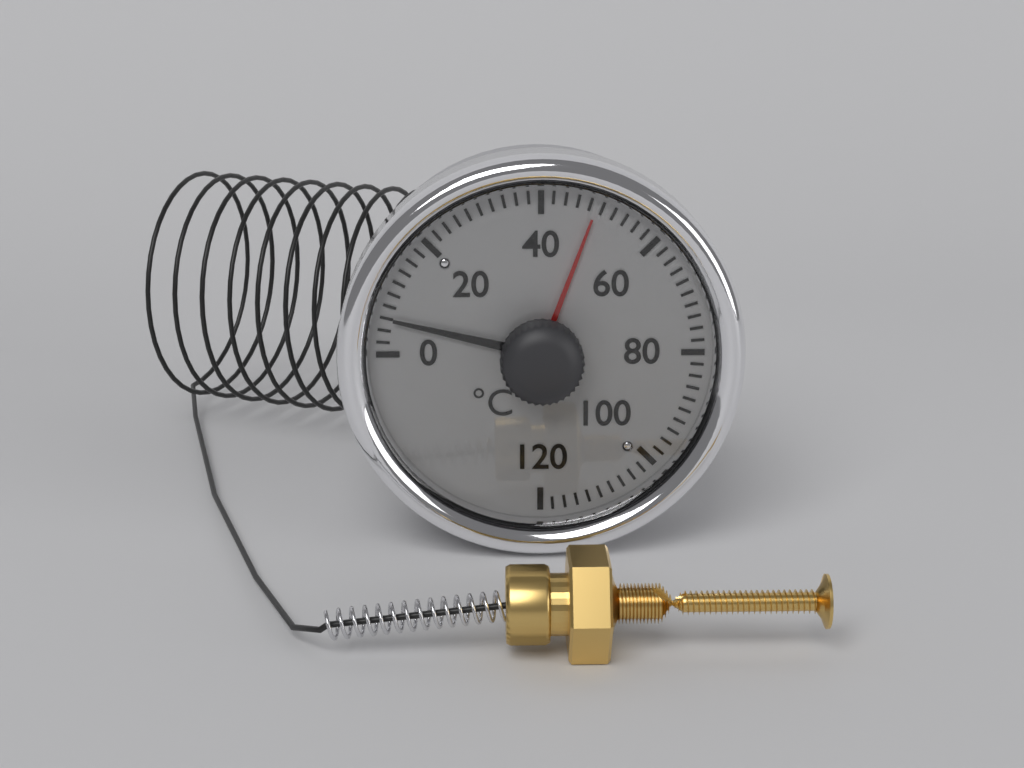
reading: 6 °C
